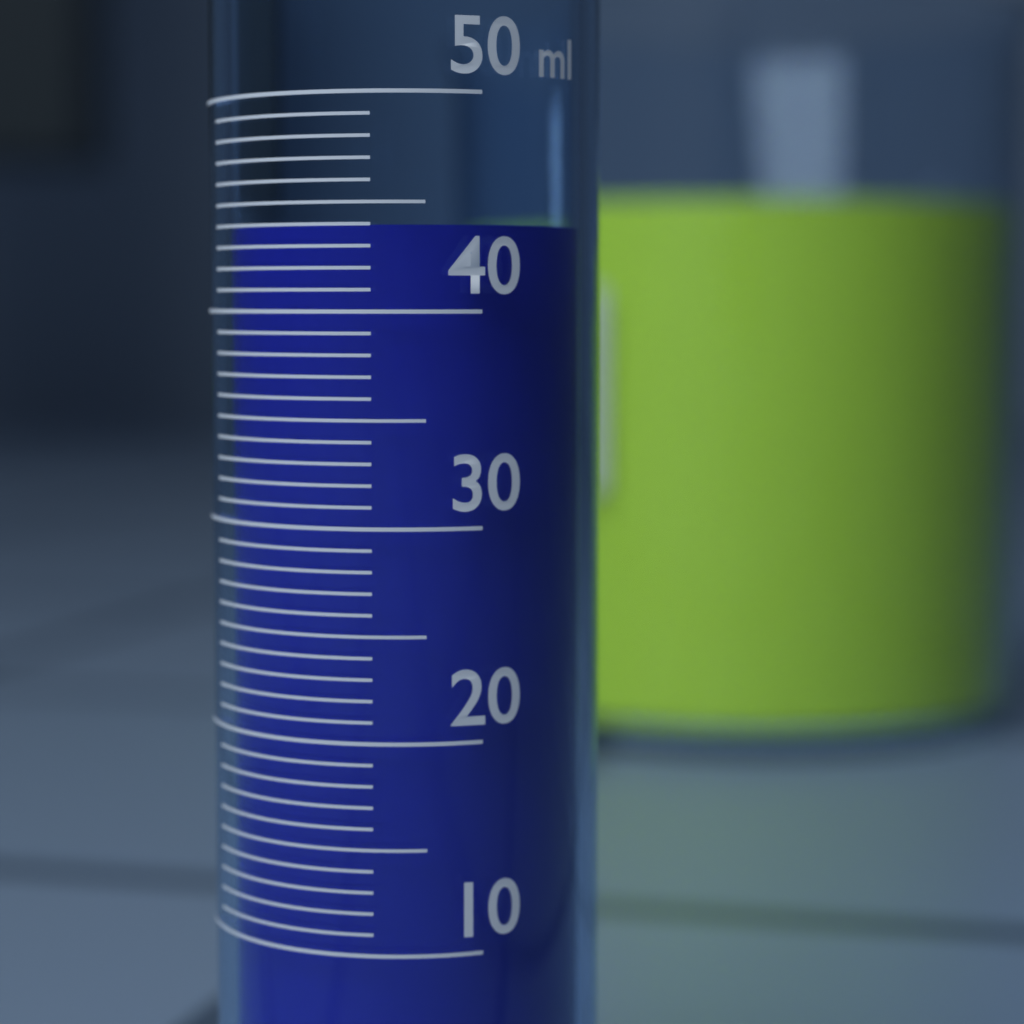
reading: 44 ml
